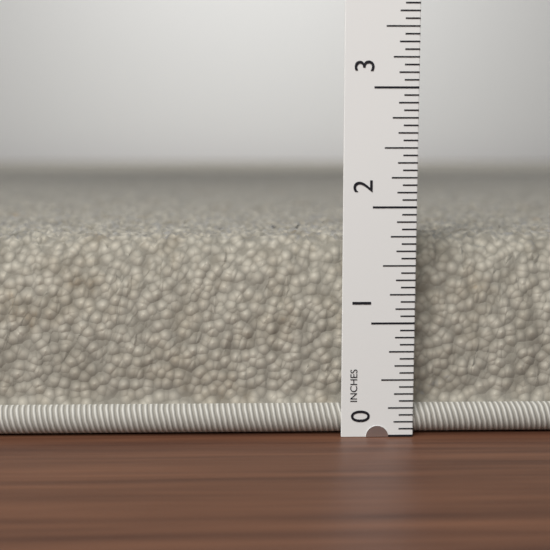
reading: 1.7500 in
